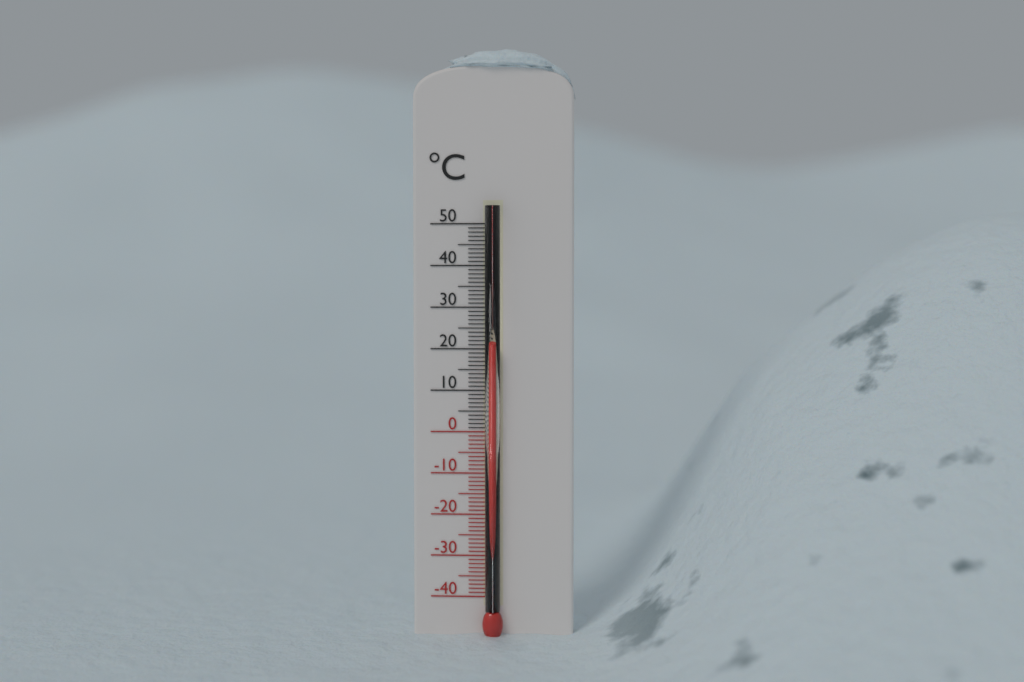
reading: 21 °C
